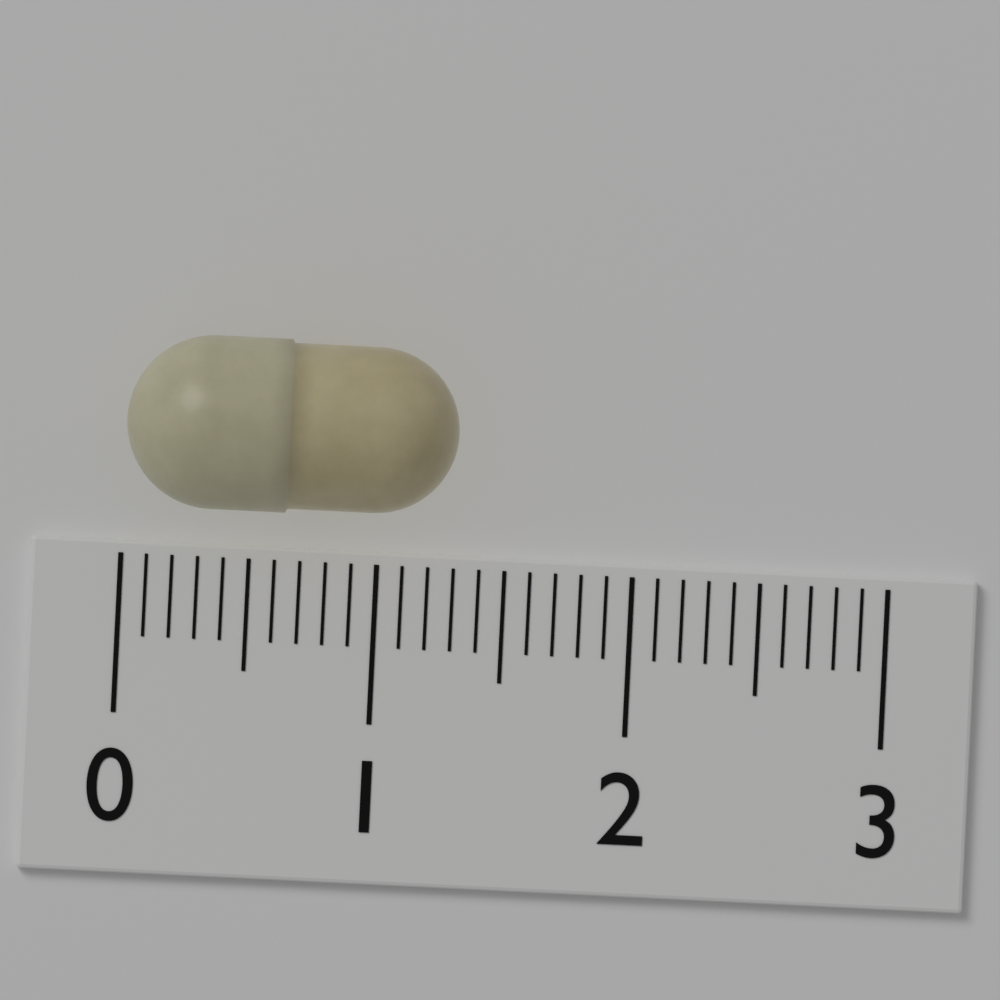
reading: 1.3 (no unit)
